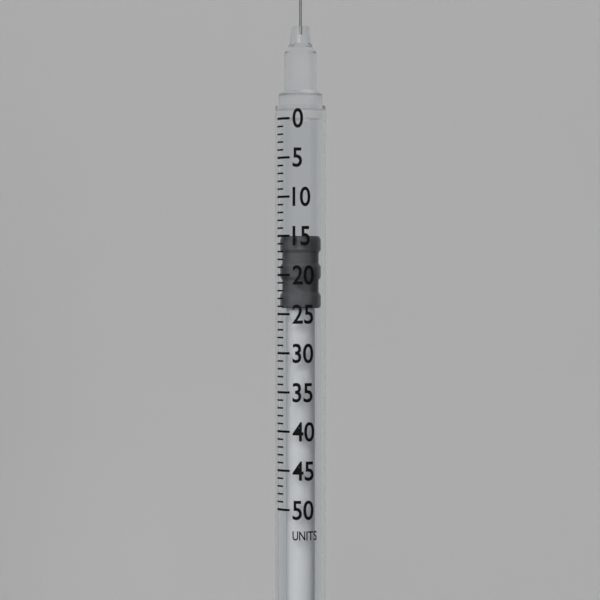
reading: 15 units
